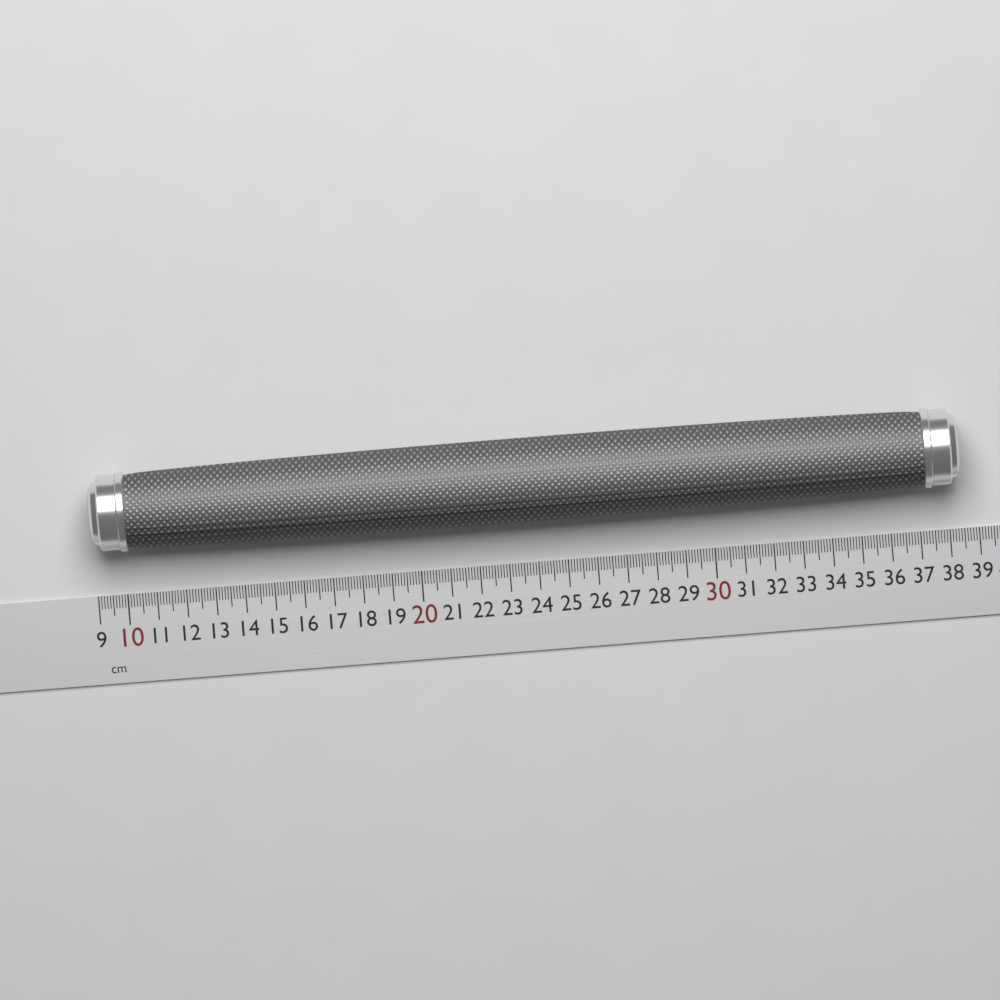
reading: 38.4 cm
